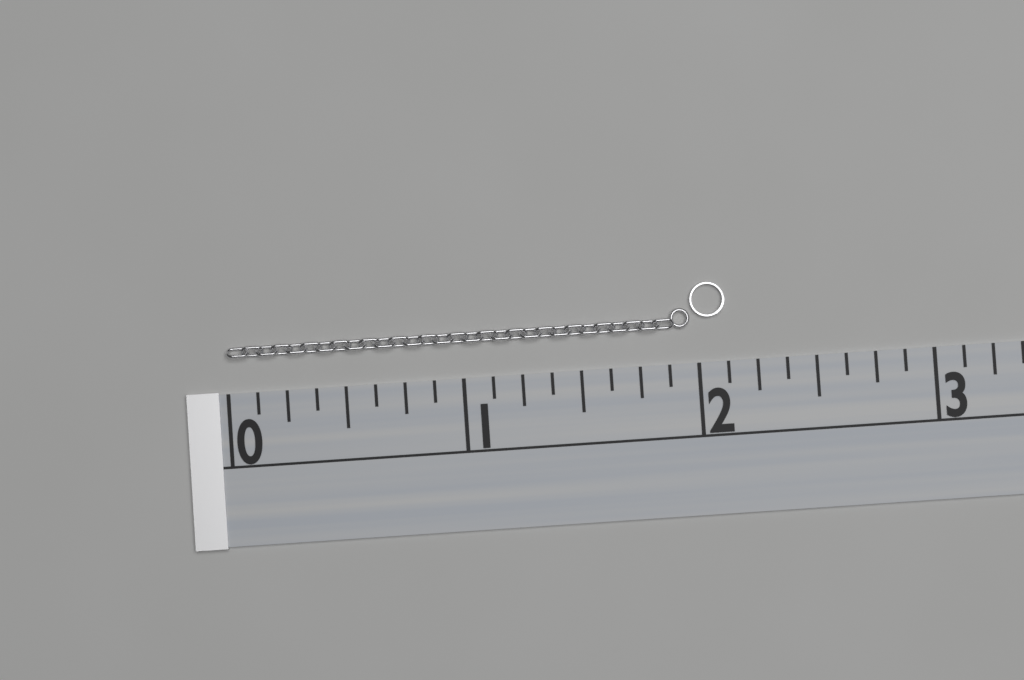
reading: 2.125 (no unit)
